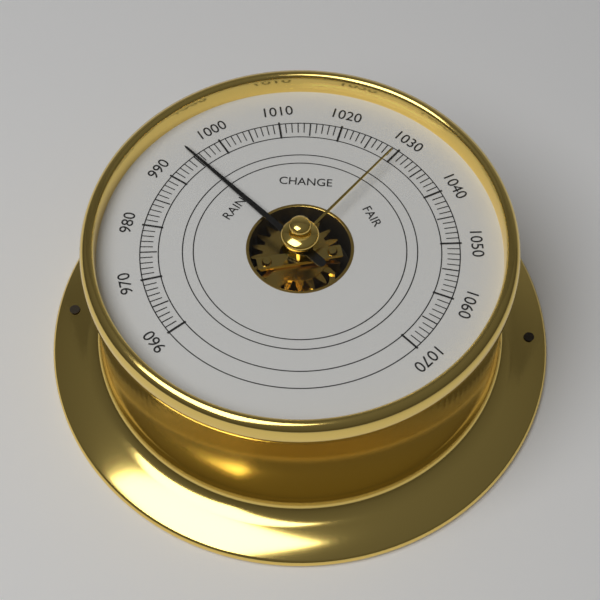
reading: 995 (no unit)
